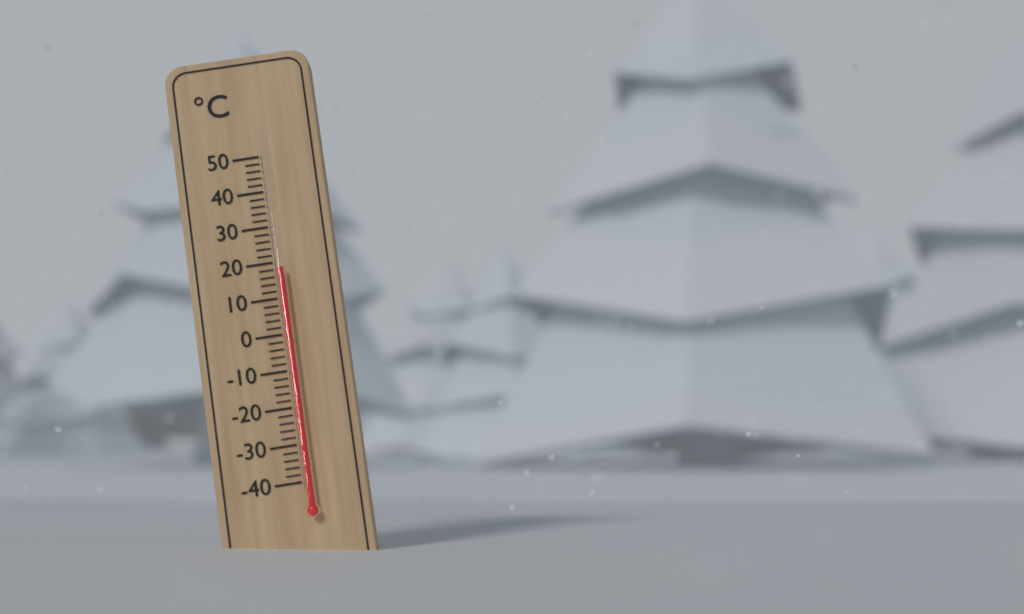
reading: 18 °C
